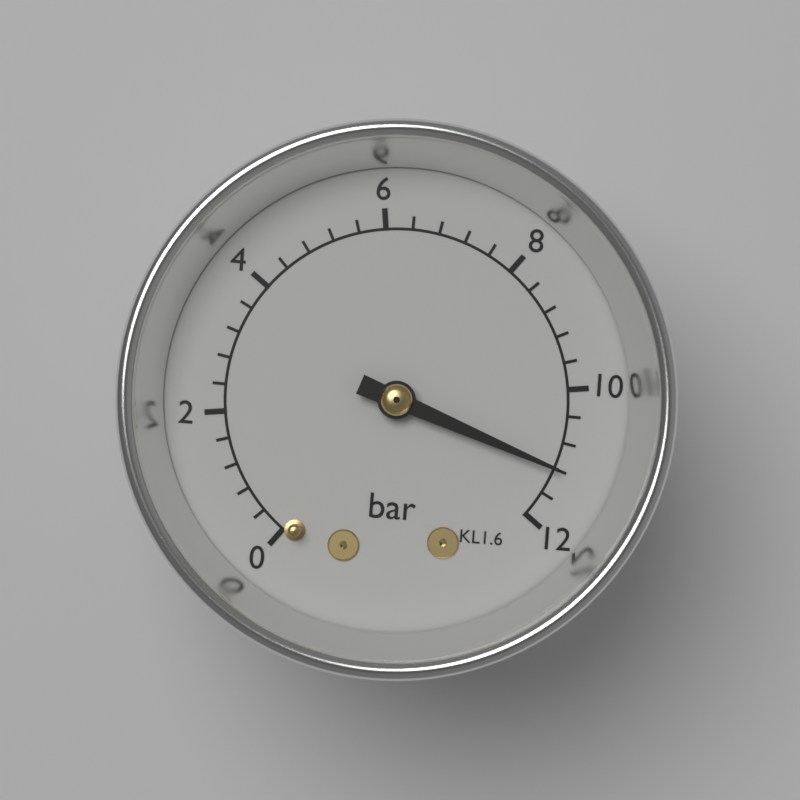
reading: 11.2 bar
